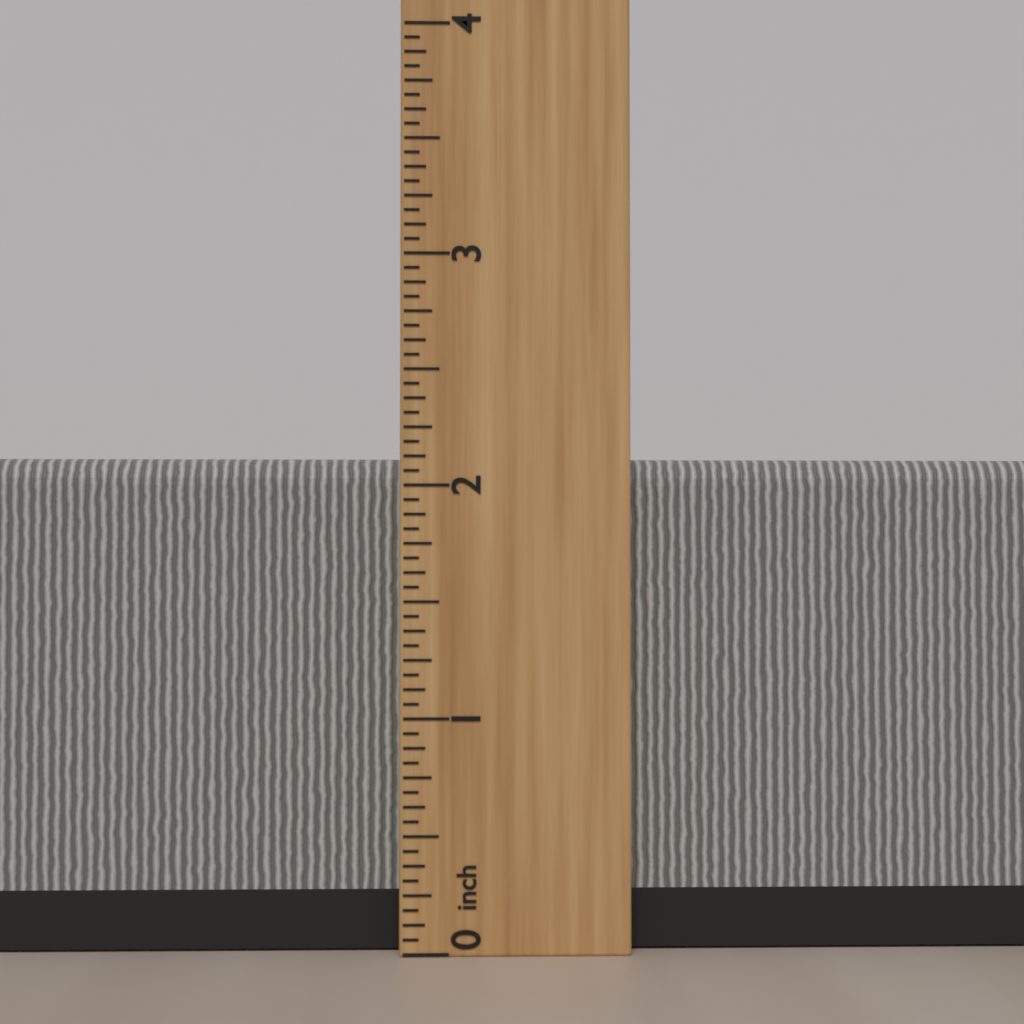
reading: 2.1250 inch
